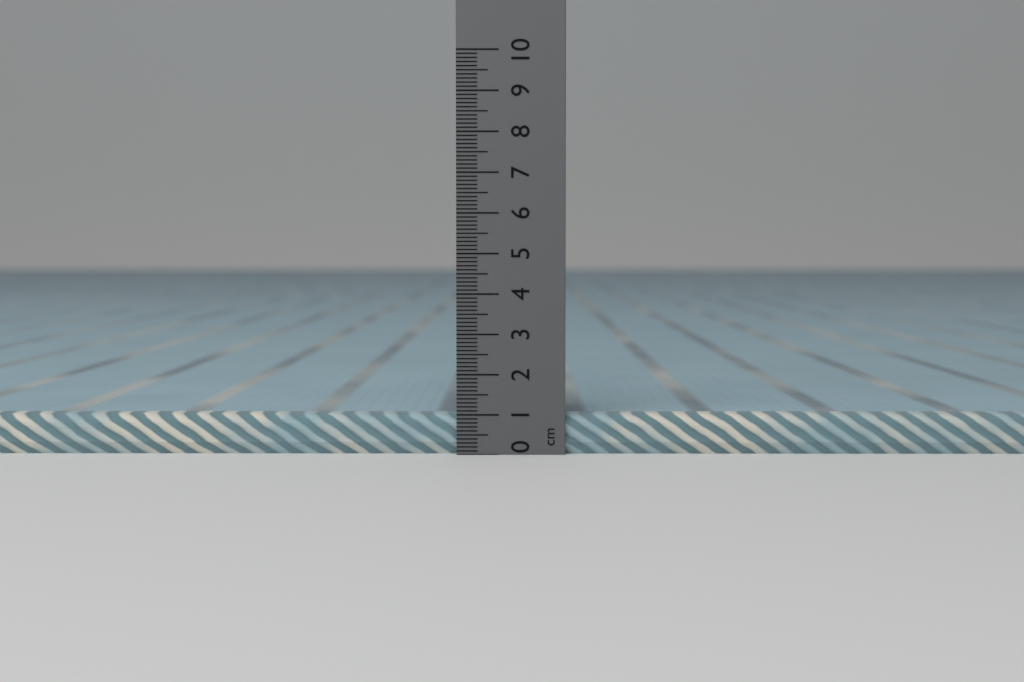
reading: 1.0 cm
